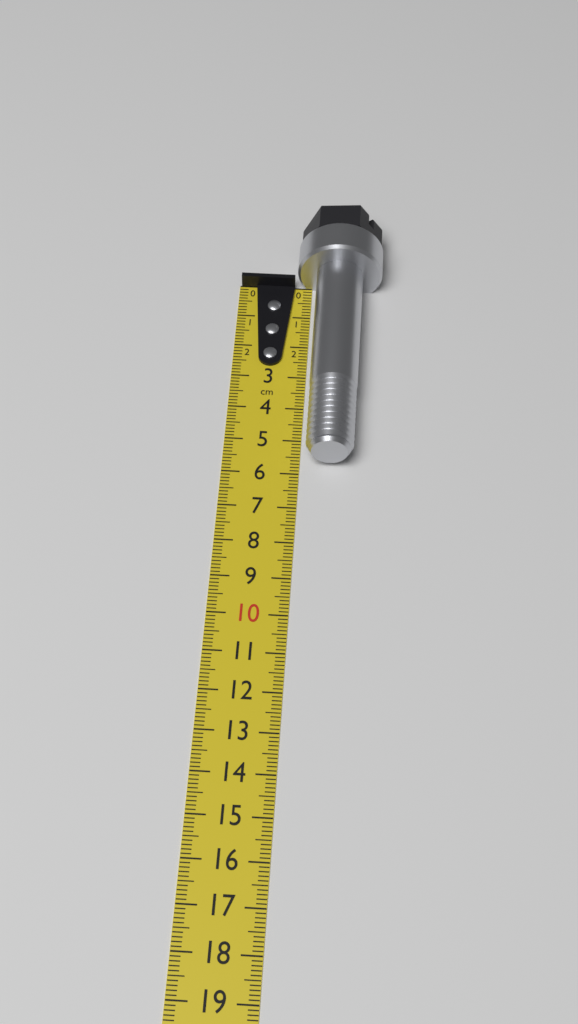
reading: 5.7 cm
